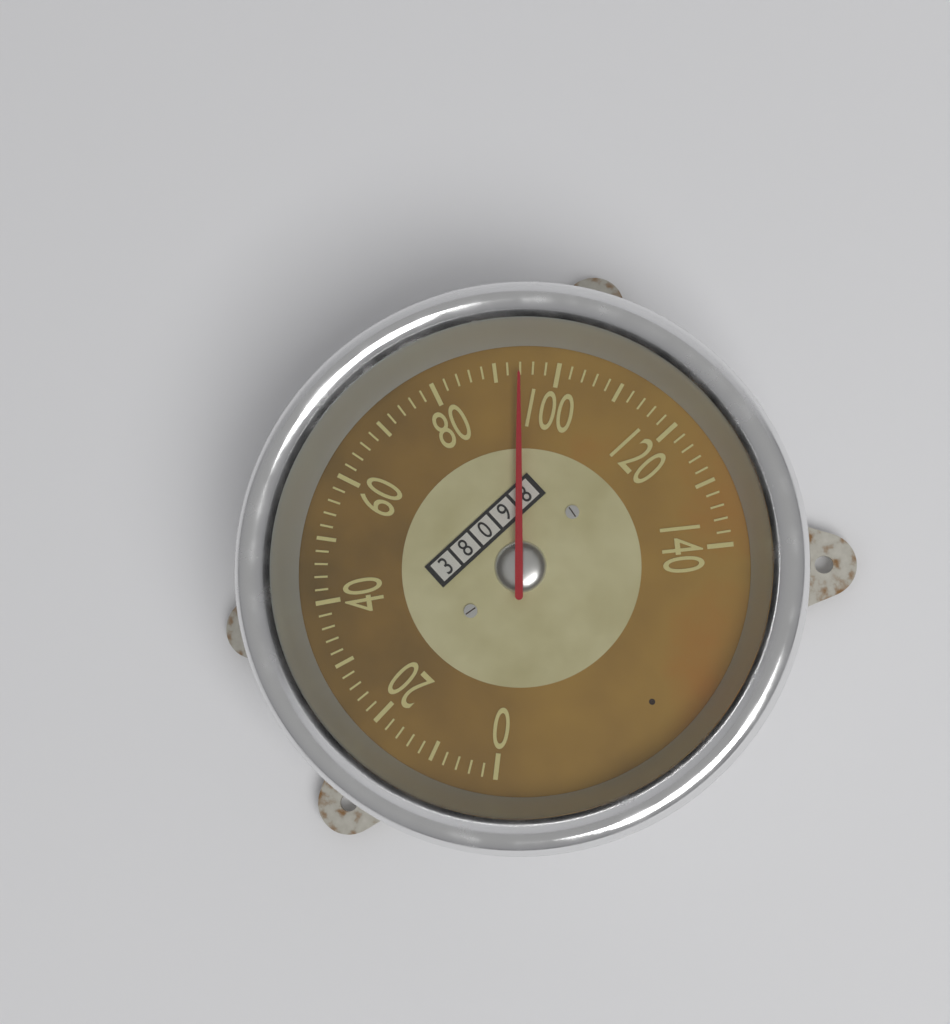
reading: 94 (no unit)
